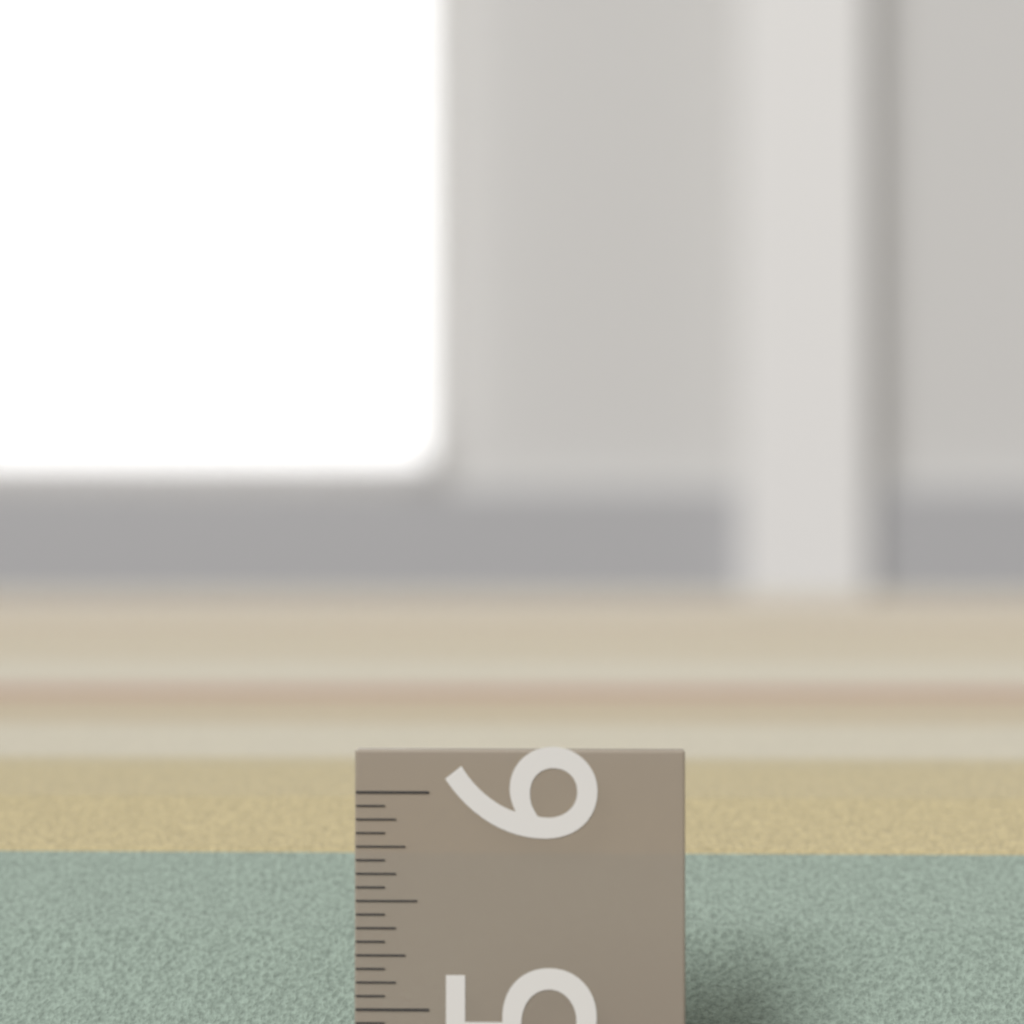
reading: 5.8125 in
